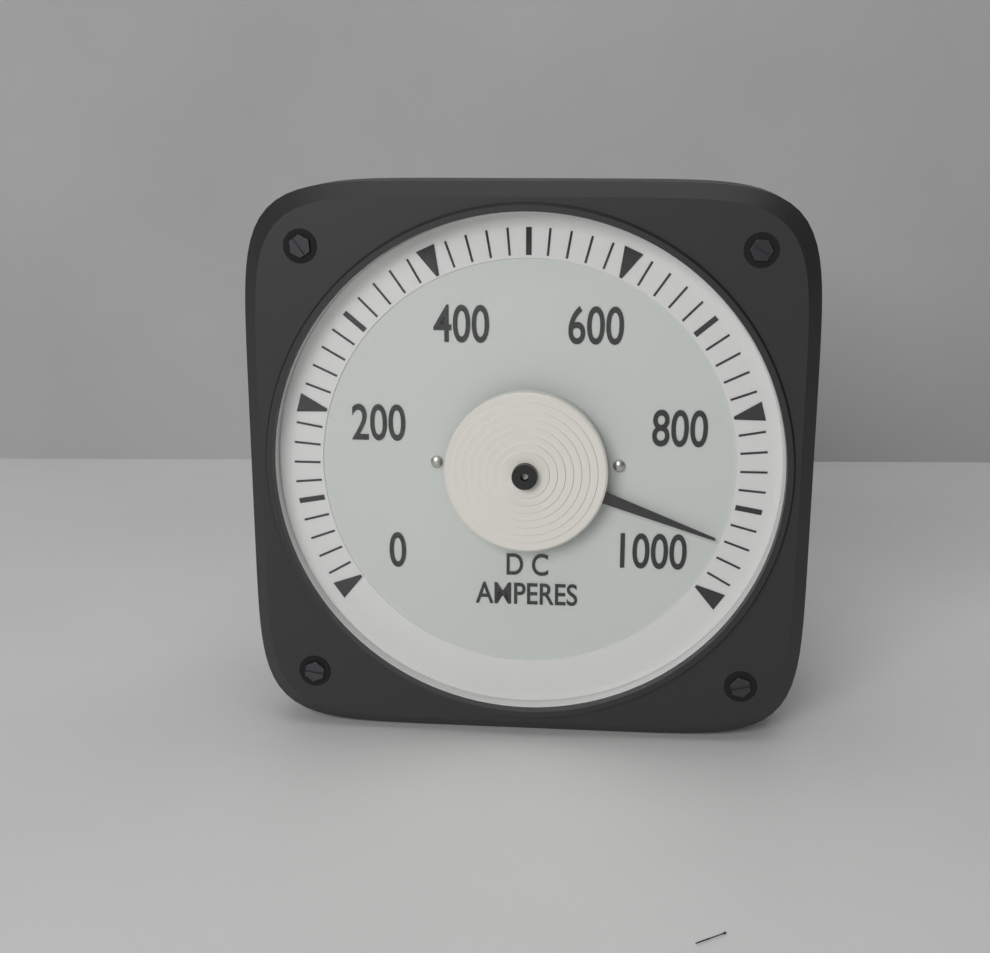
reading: 940 A
